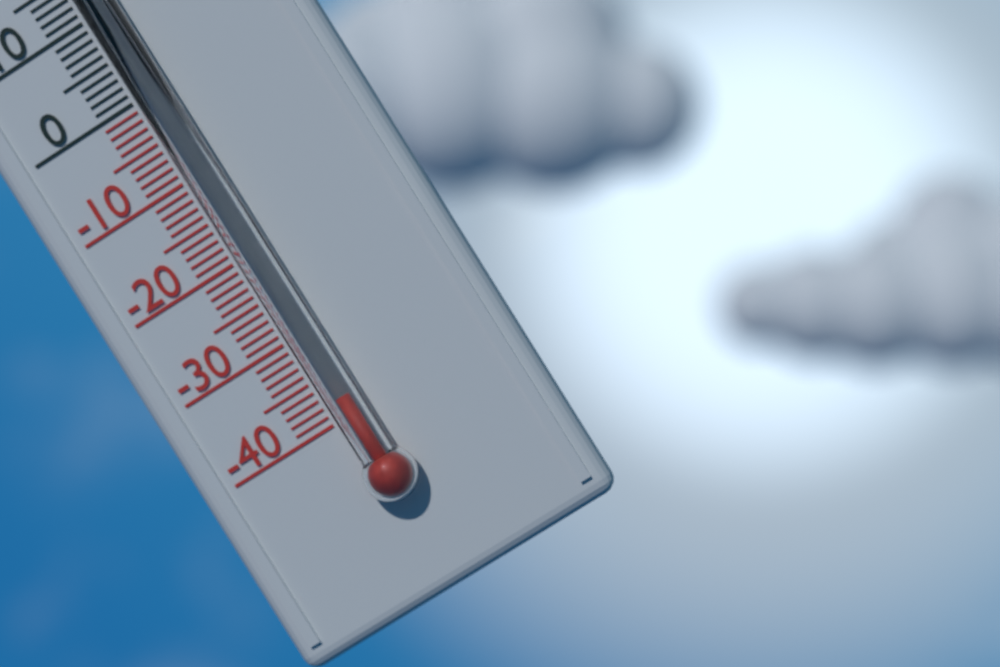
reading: -38 °C
